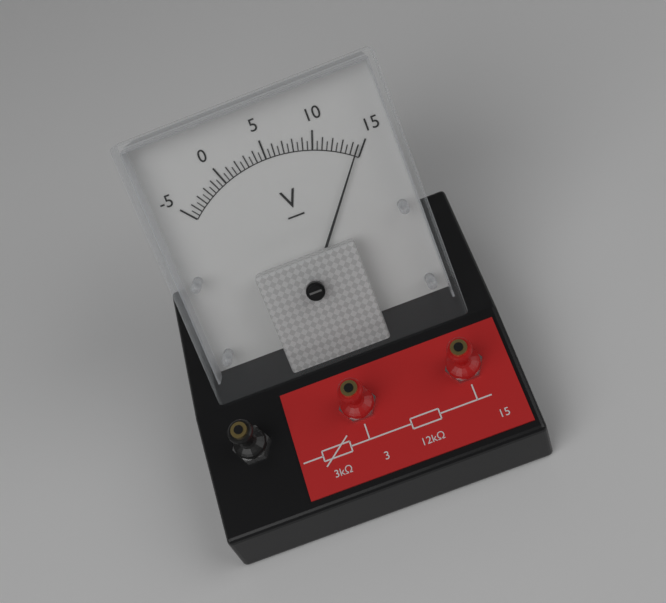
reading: 14.5 V
